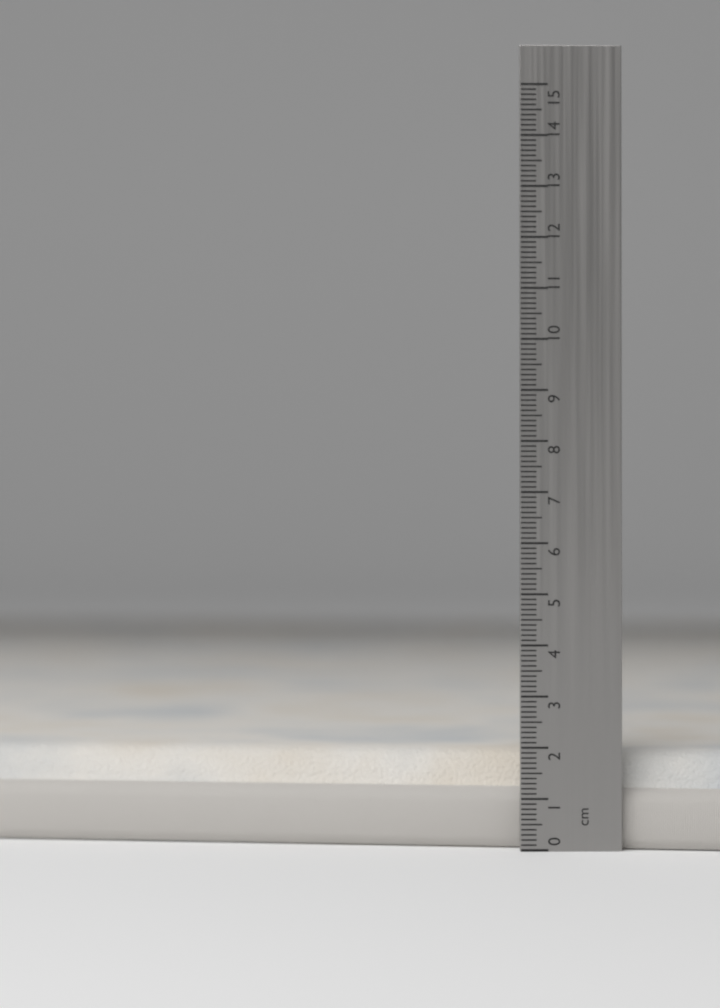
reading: 1.9 cm
